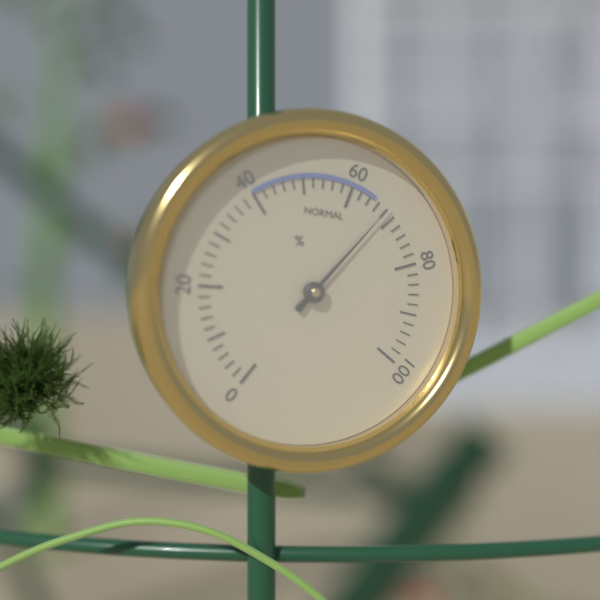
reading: 68 %
